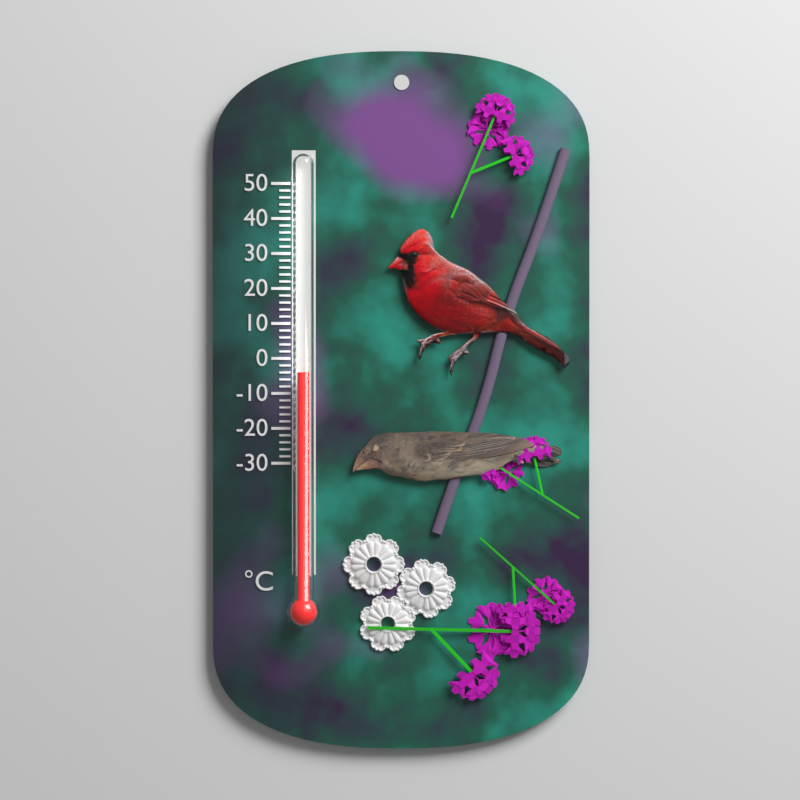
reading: -4 °C
